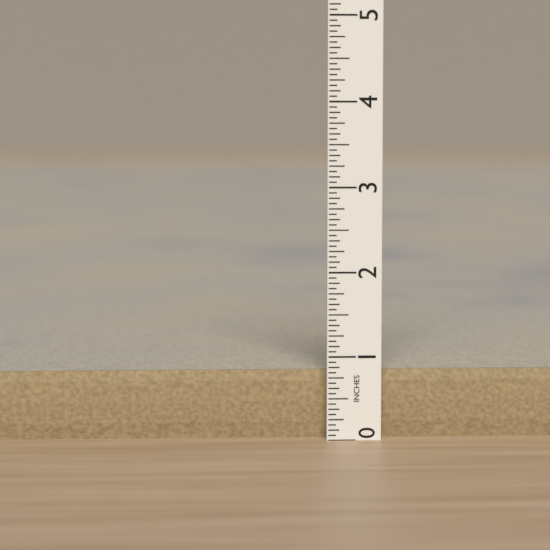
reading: 0.8125 in
